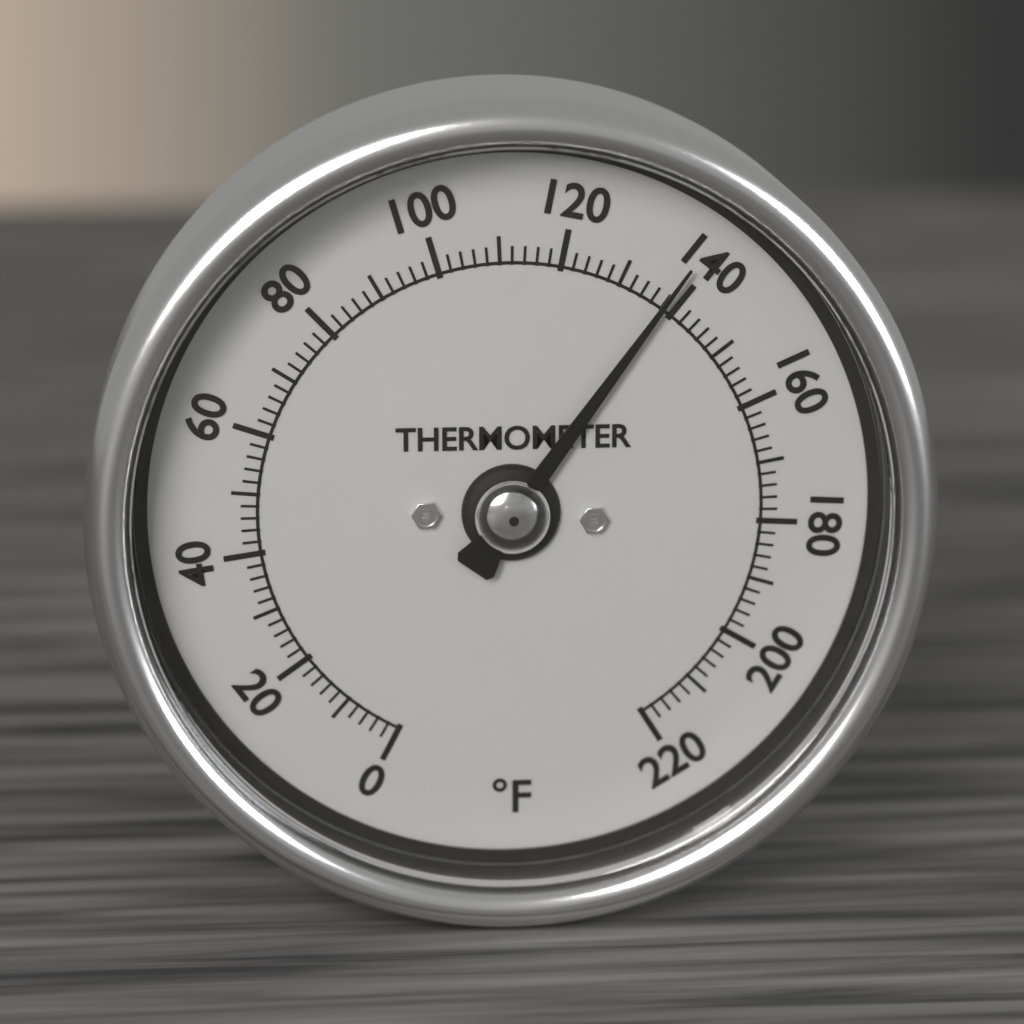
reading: 138 °F
